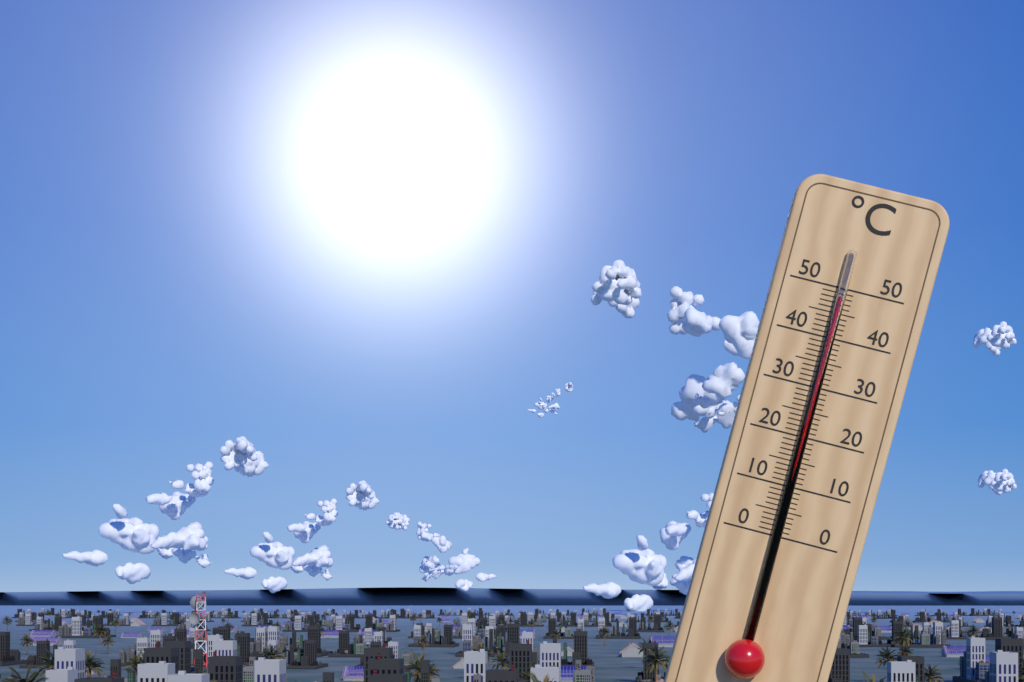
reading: 48 °C
